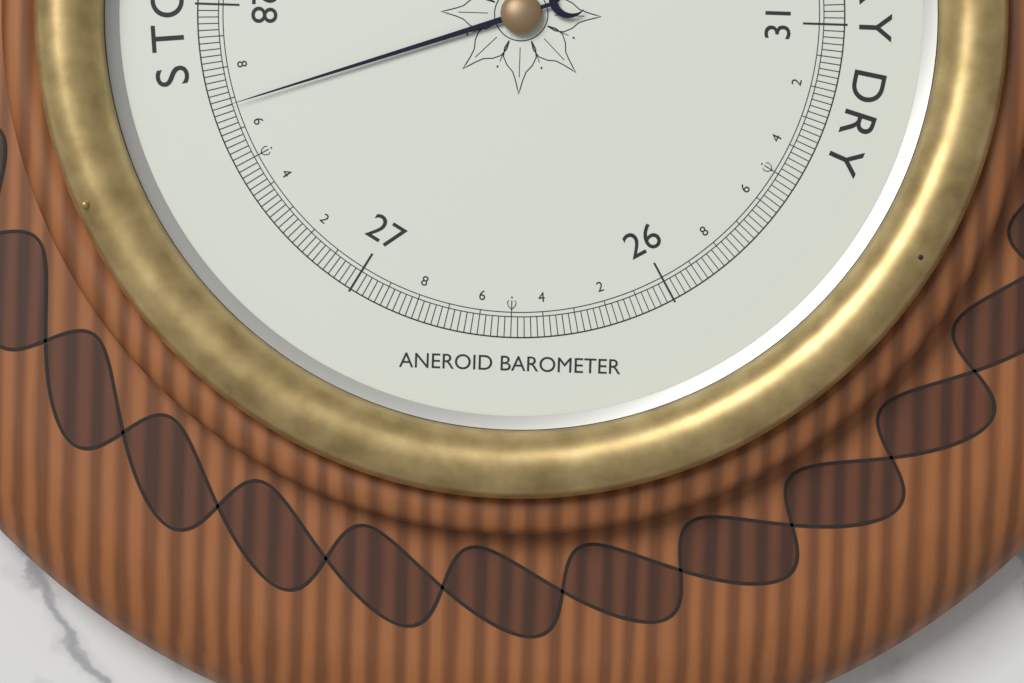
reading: 27.68 inHg
